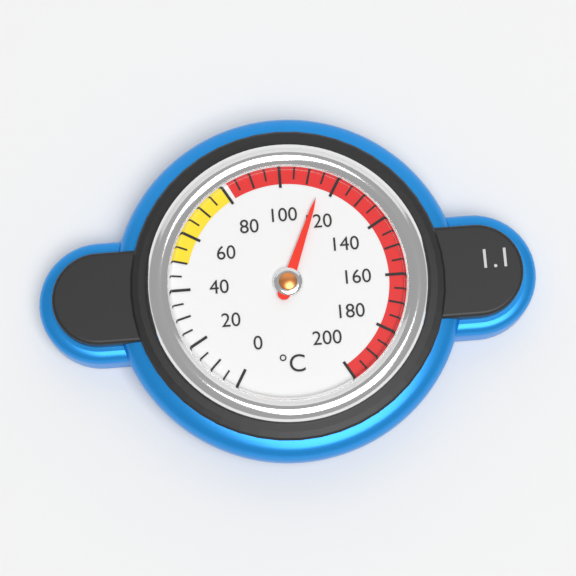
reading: 115 °C
